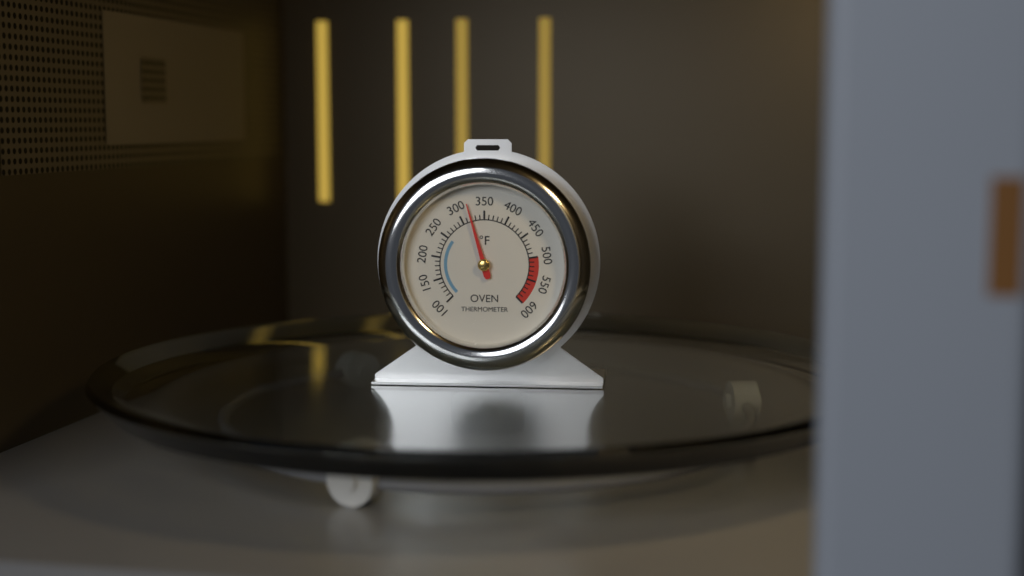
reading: 320 °F
